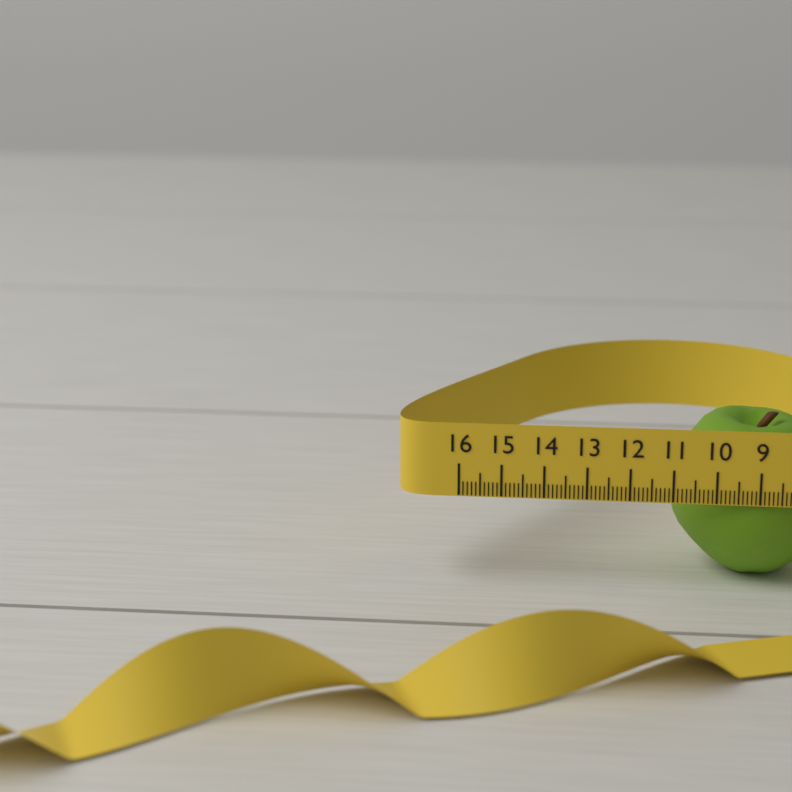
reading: 11.0 (no unit)
